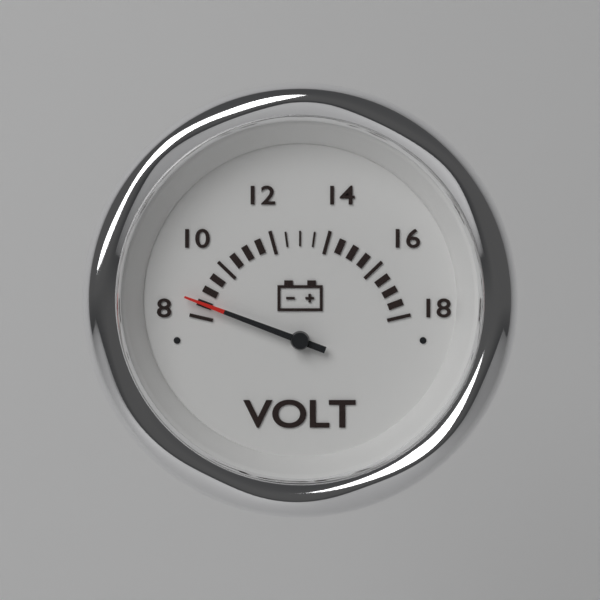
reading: 8.5 V
